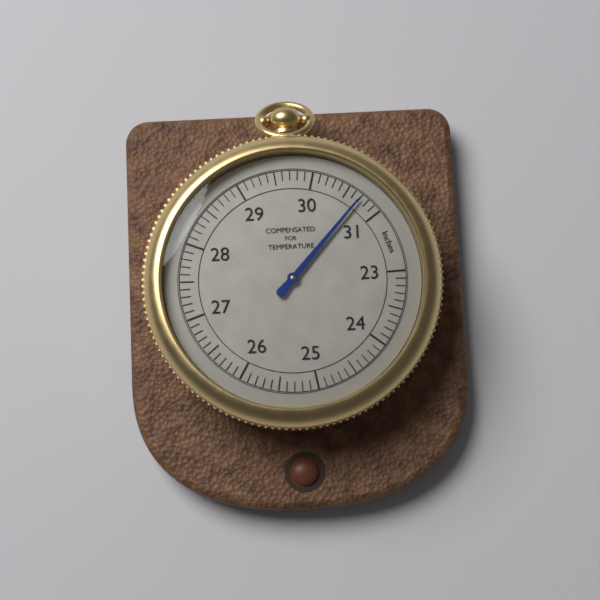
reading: 30.7 inches
